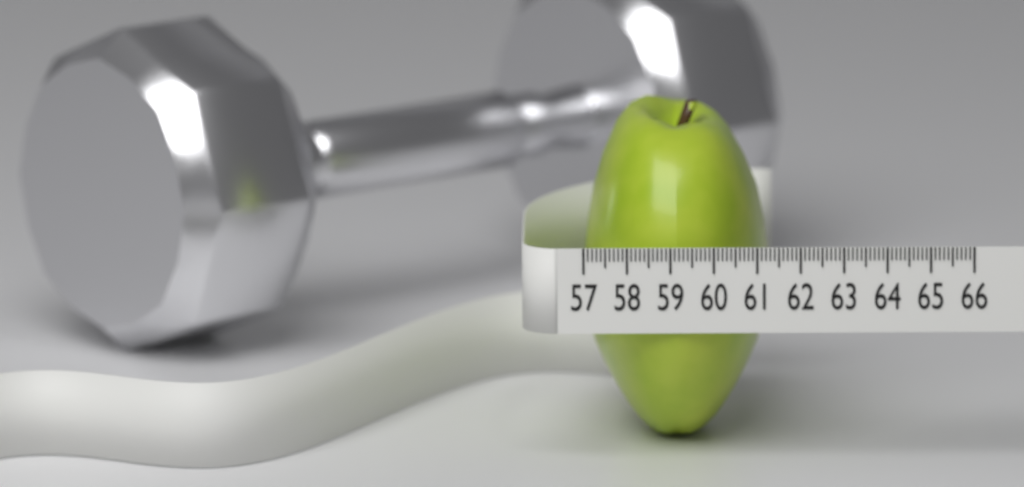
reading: 61.3 (no unit)
